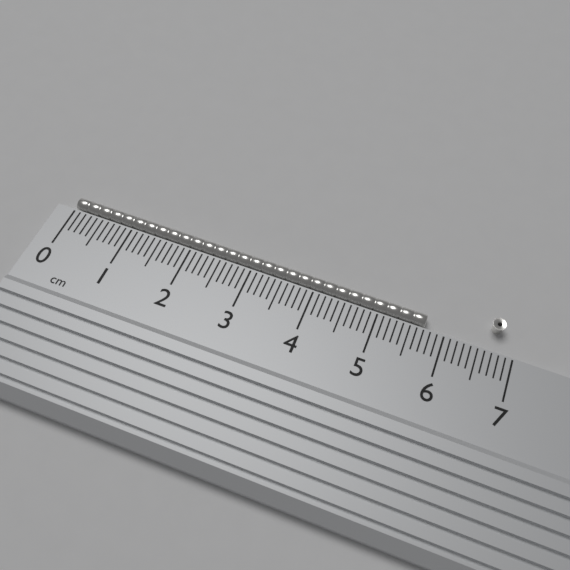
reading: 5.7 cm
